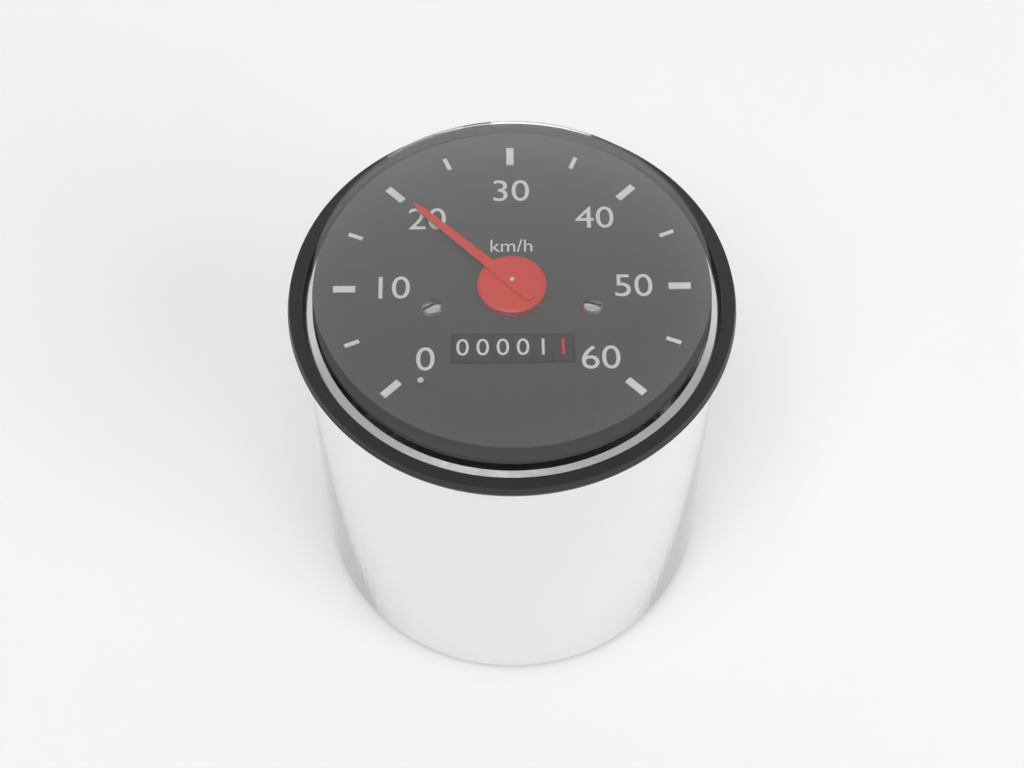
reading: 20 km/h
